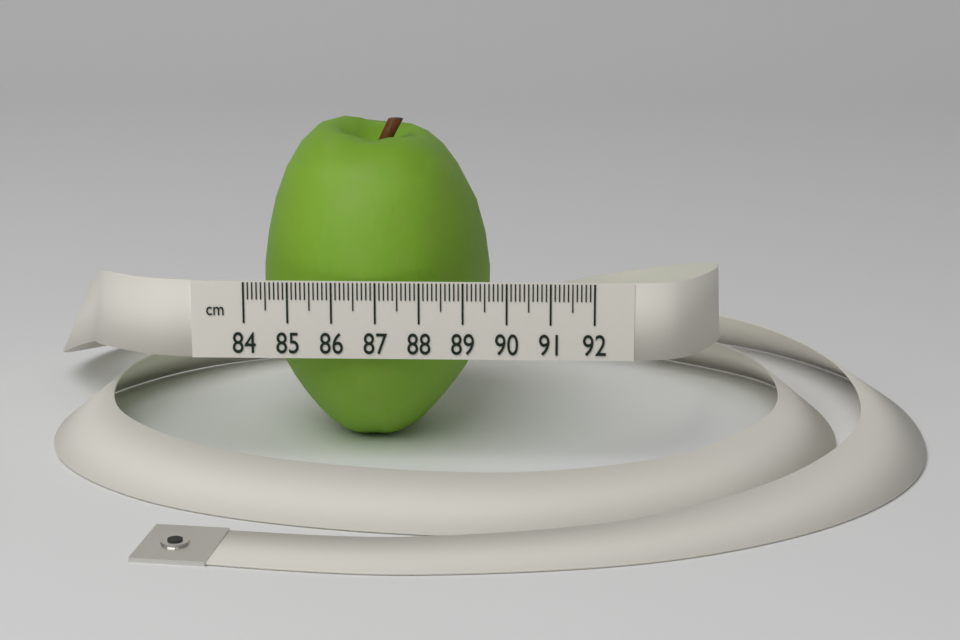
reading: 89.5 cm
